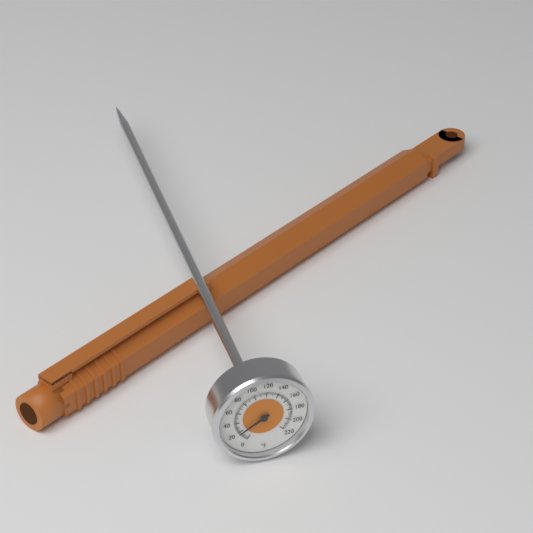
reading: 18 °F
